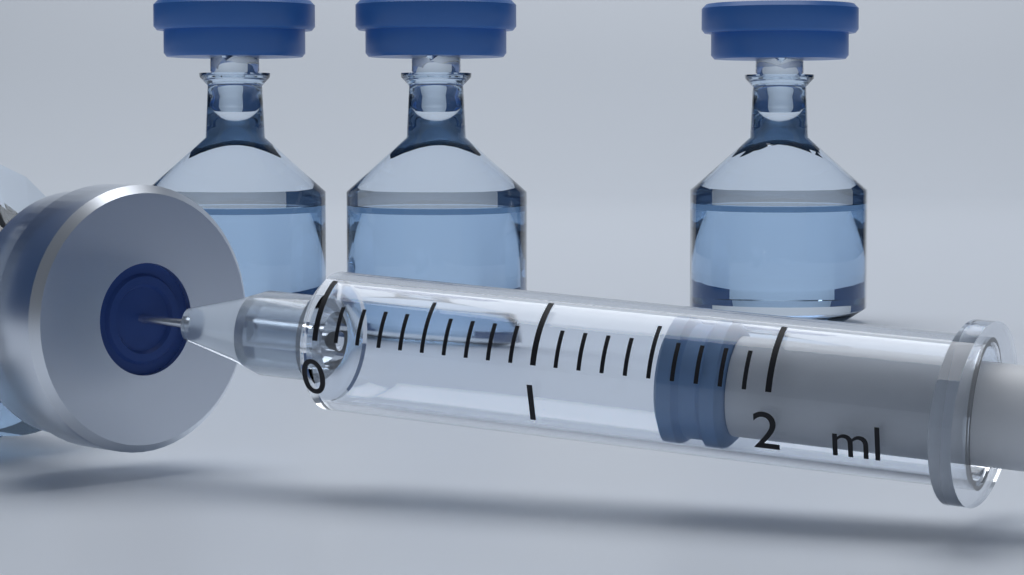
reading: 1.5 ml
